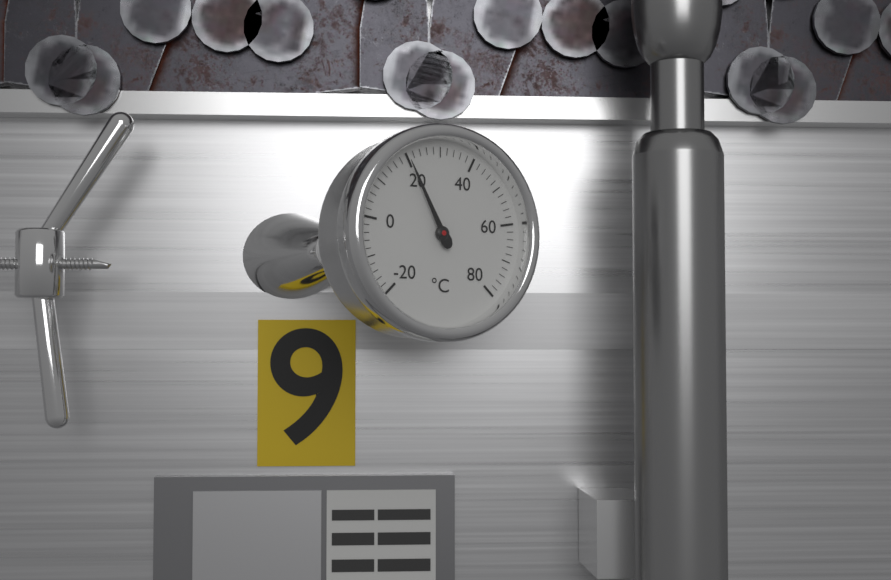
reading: 20 °C
